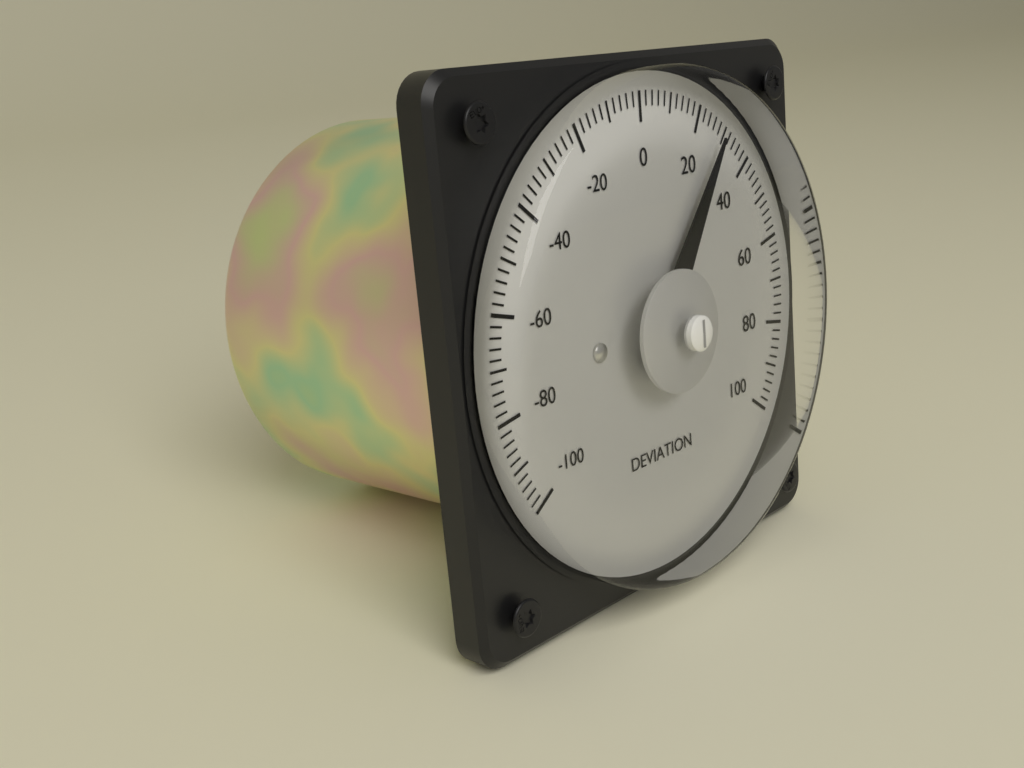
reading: 28 (no unit)
